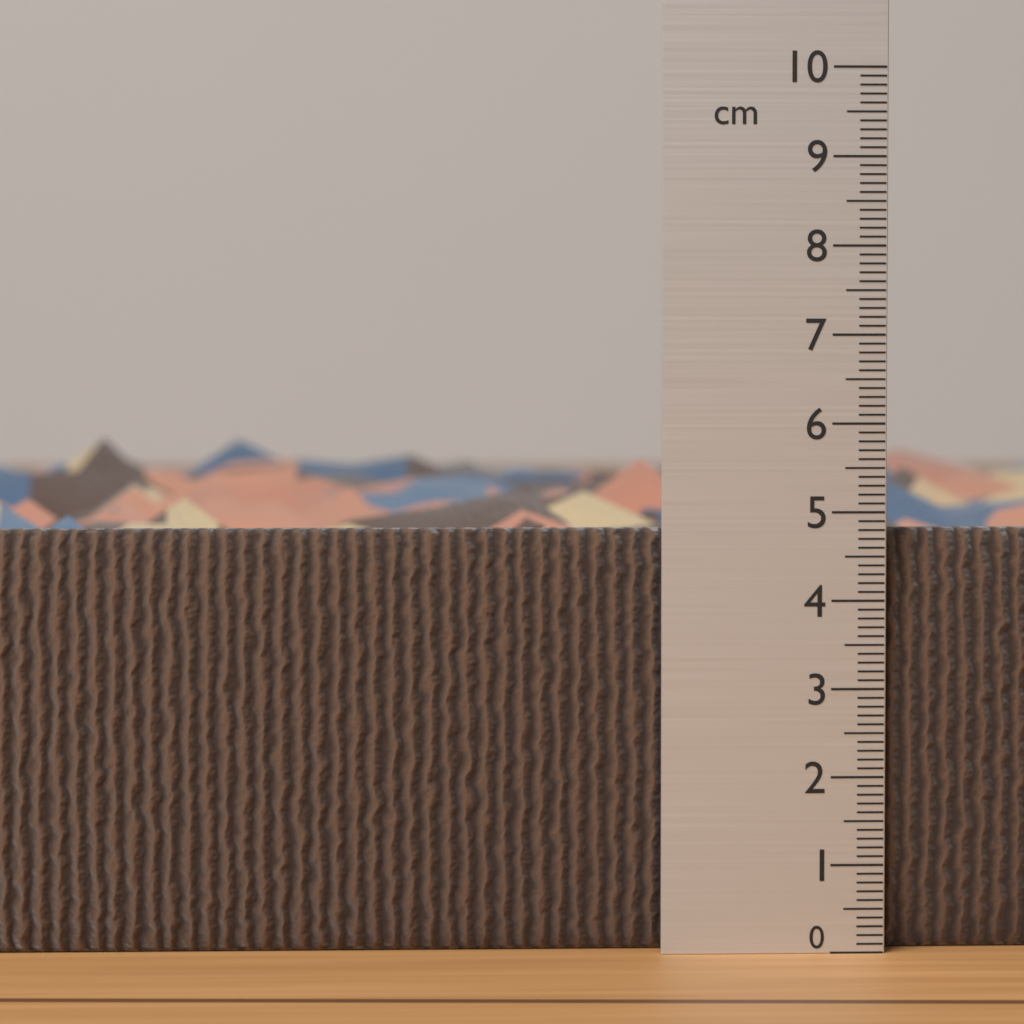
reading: 4.8 cm
